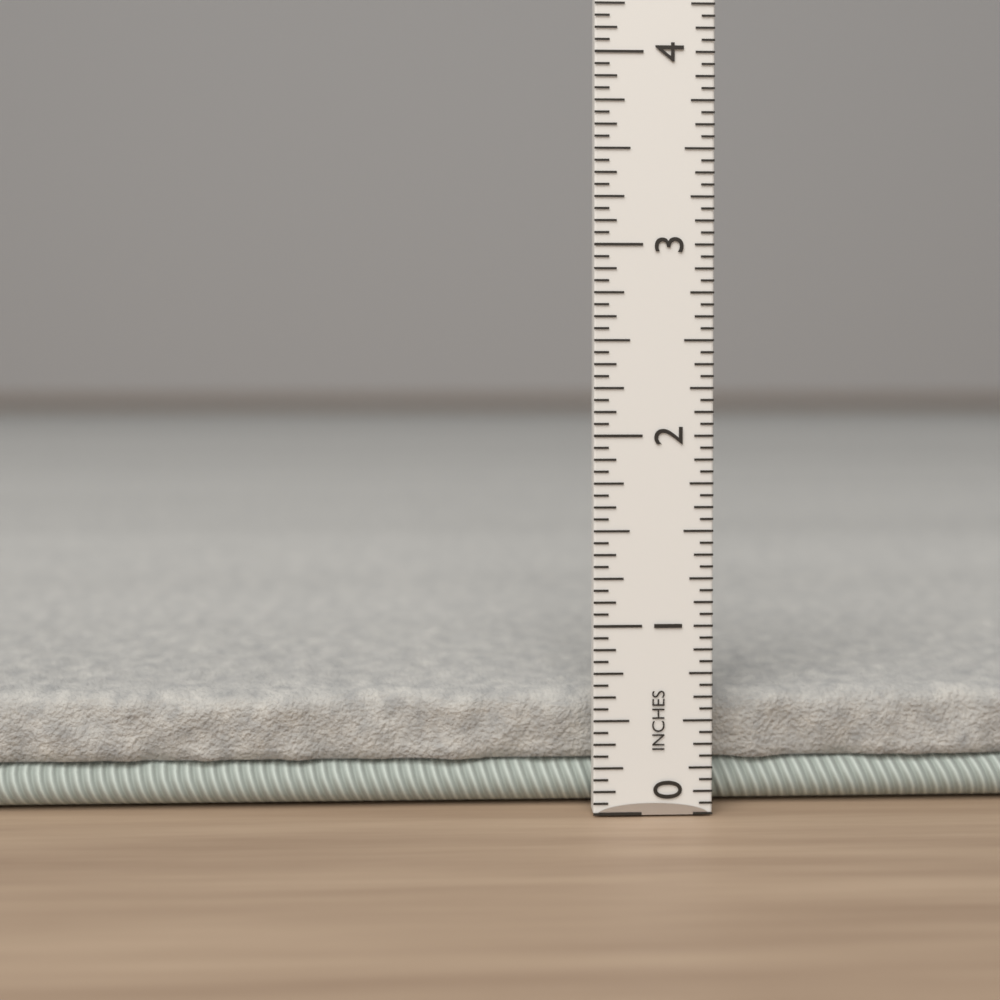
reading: 0.6250 in
